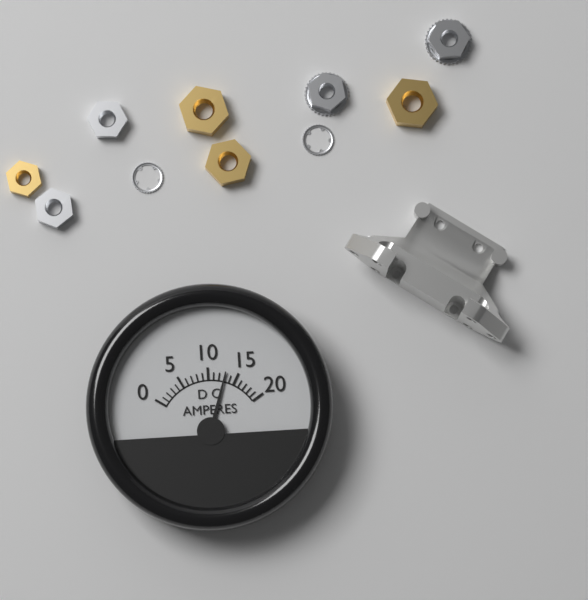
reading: 13 A
